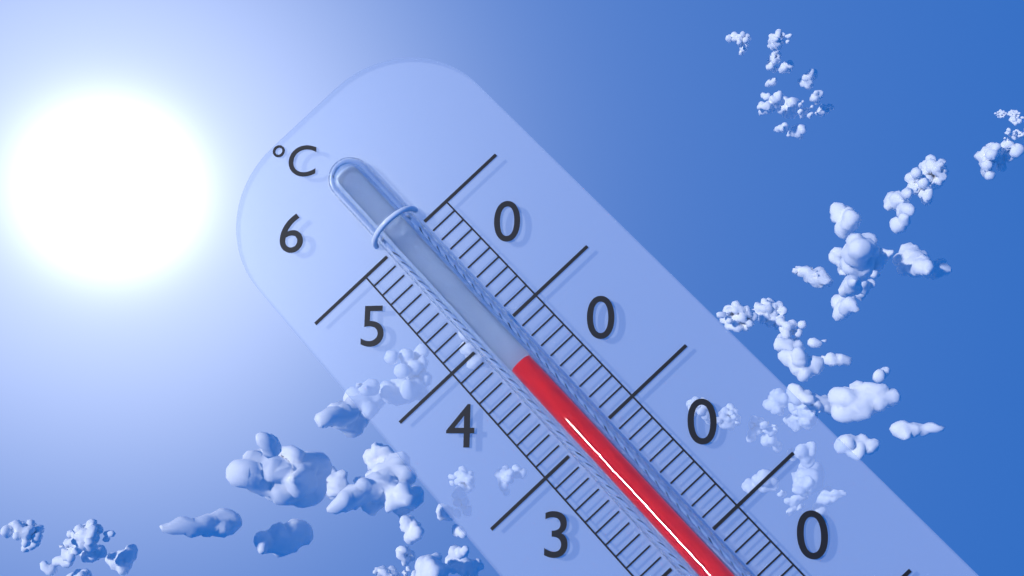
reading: 47 °C
